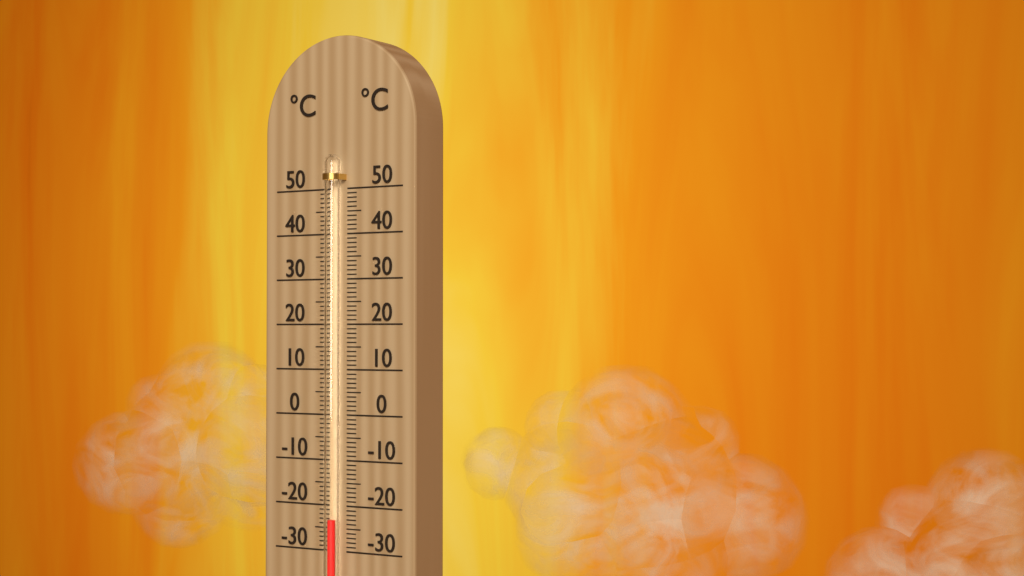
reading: -23 °C
